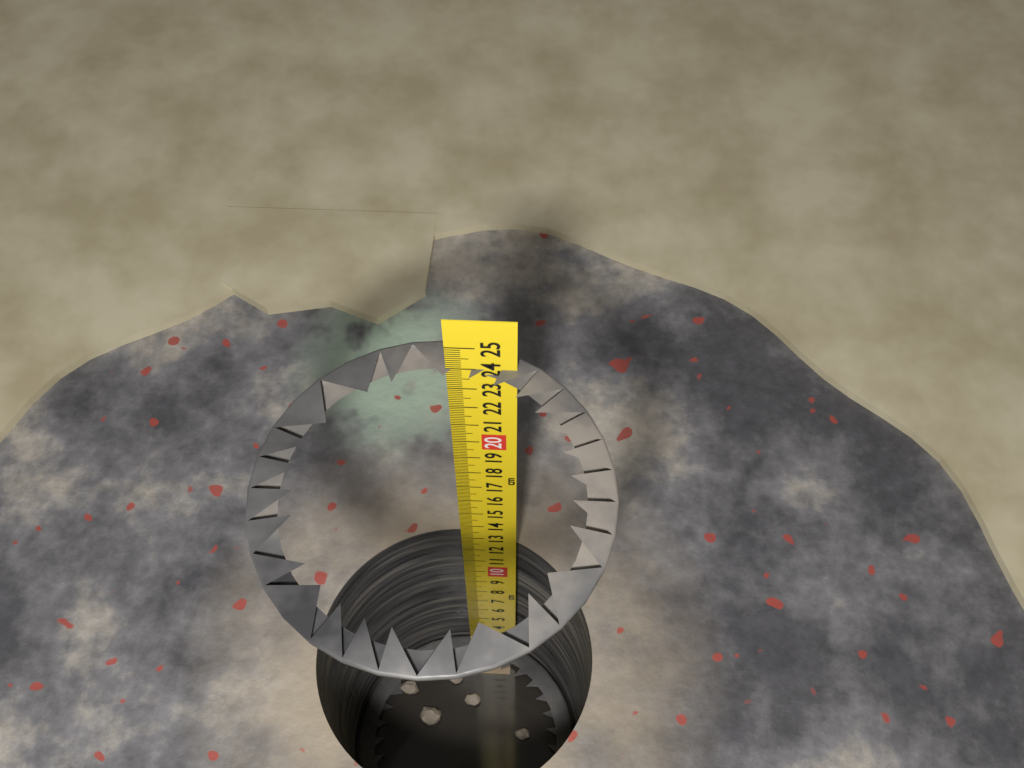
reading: 24.0 cm
